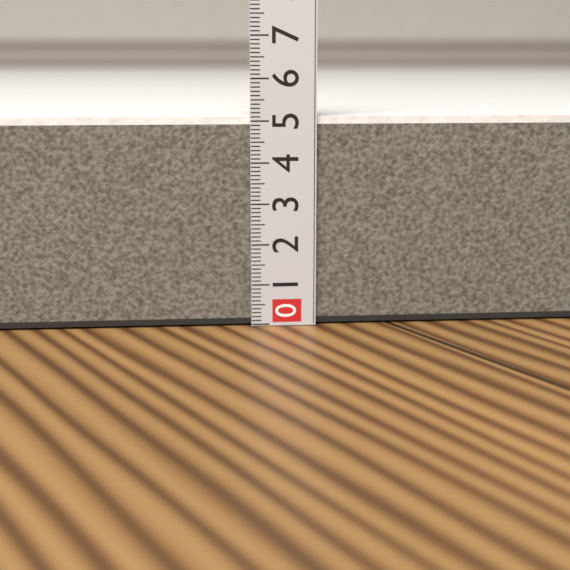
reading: 5.1 (no unit)
